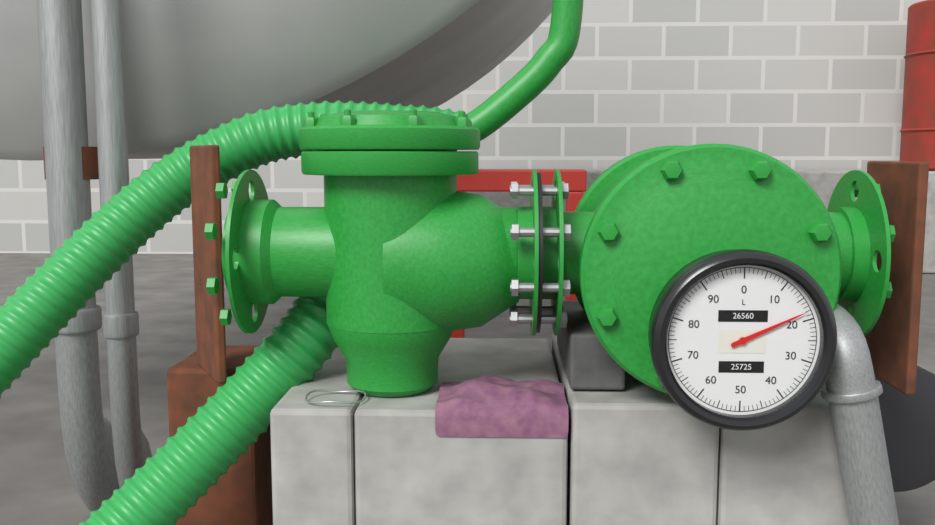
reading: 18 L
